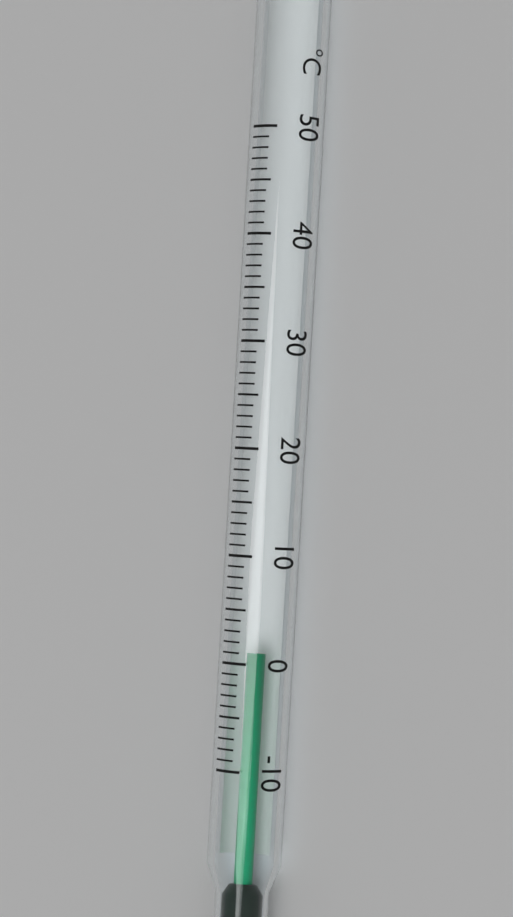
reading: 1 °C
